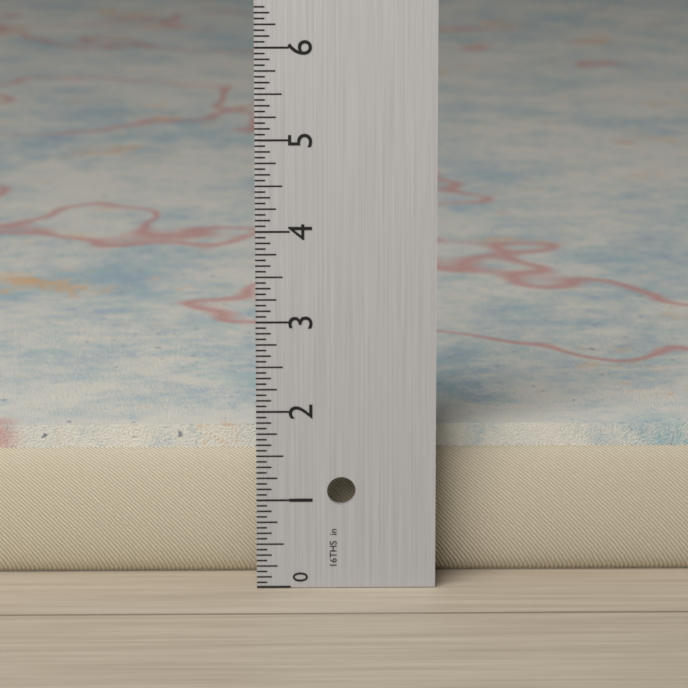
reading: 1.6875 in
